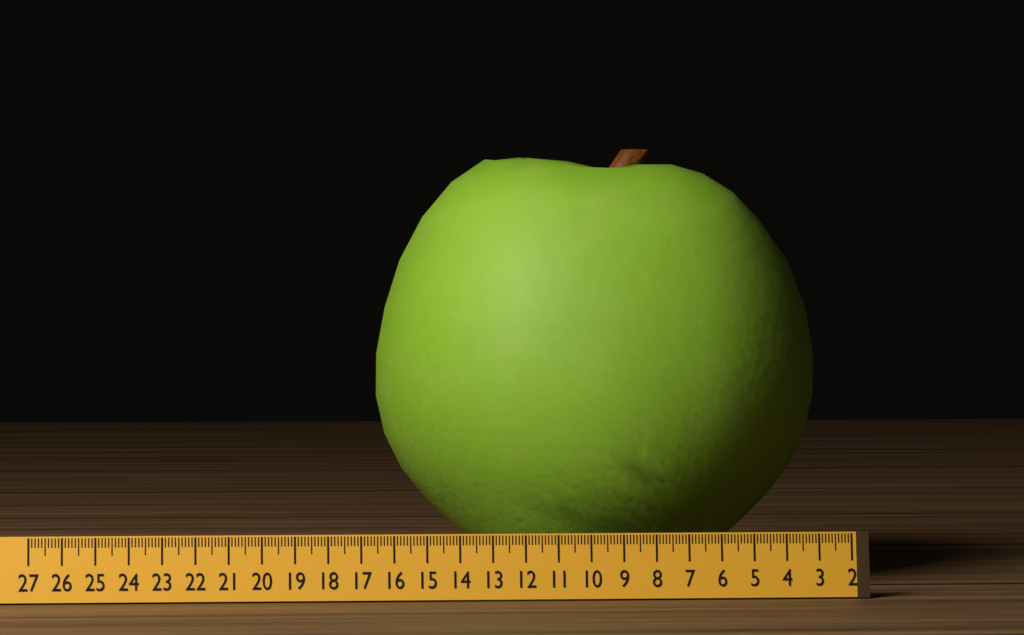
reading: 16.2 (no unit)
